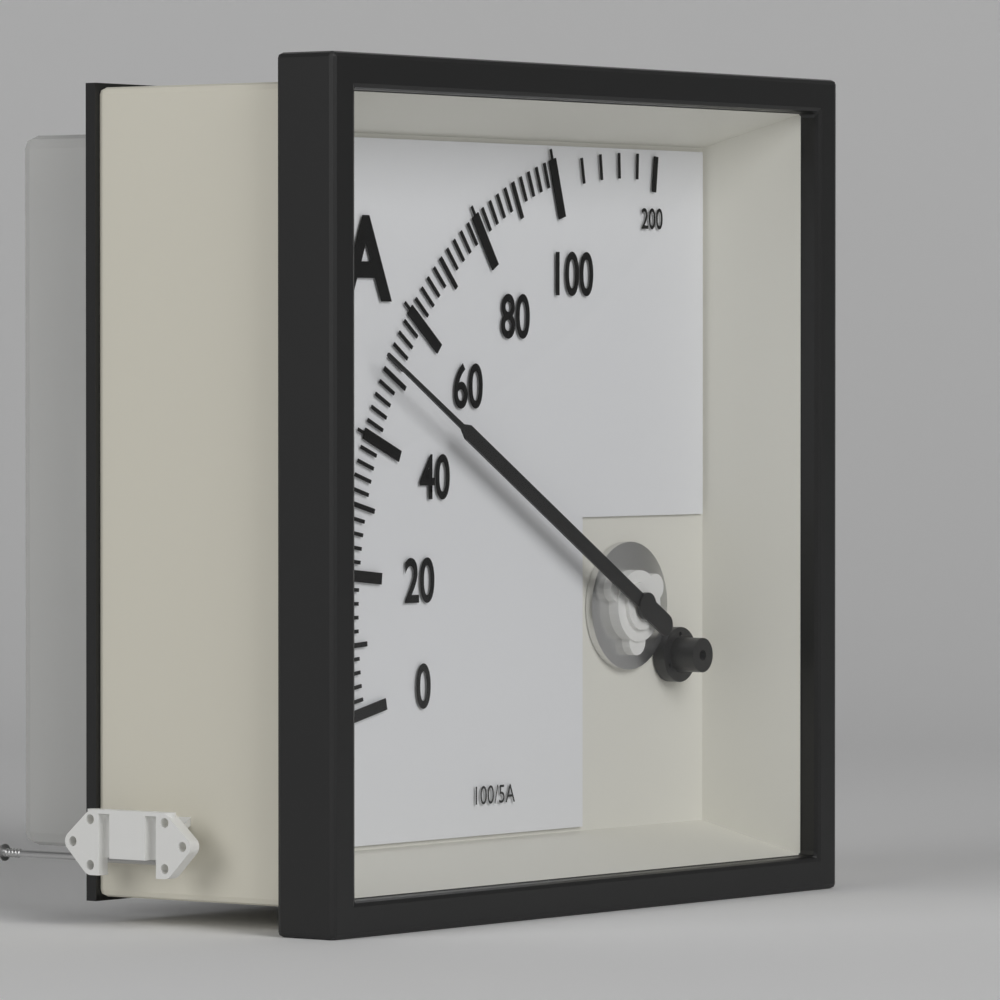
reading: 50 A
